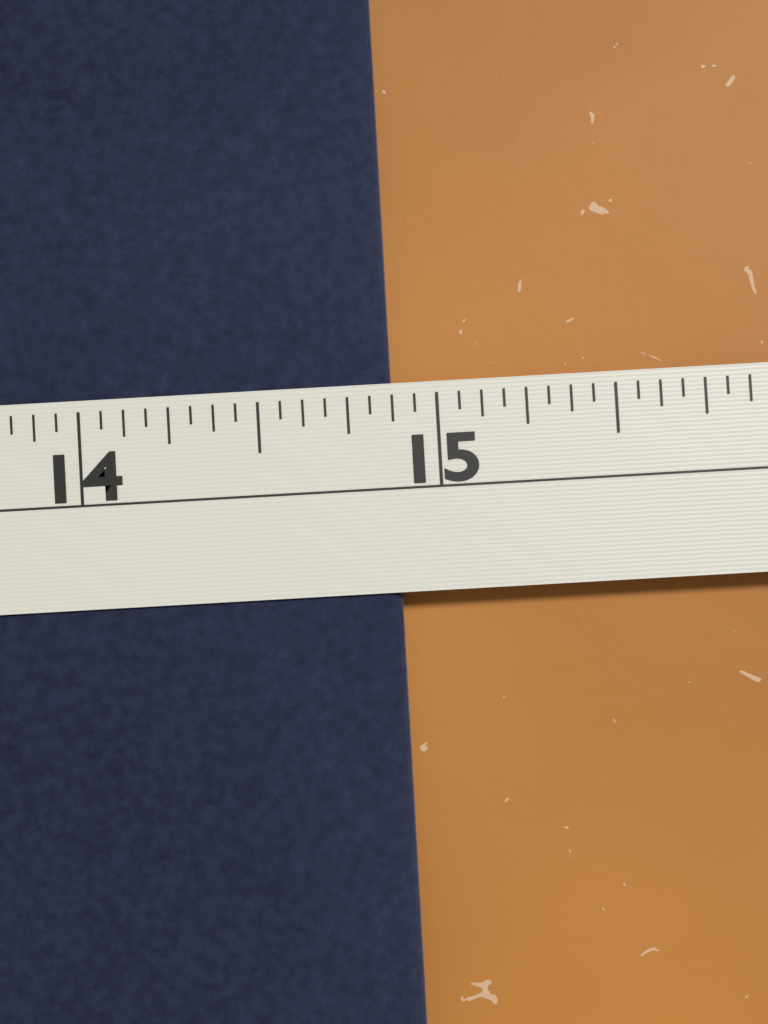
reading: 14.8750 in
